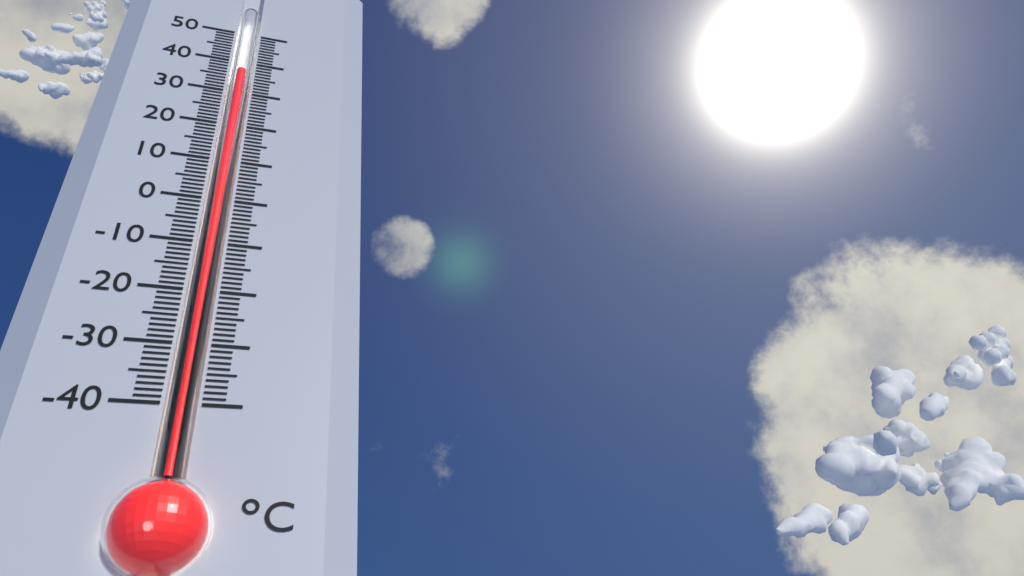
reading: 37 °C
